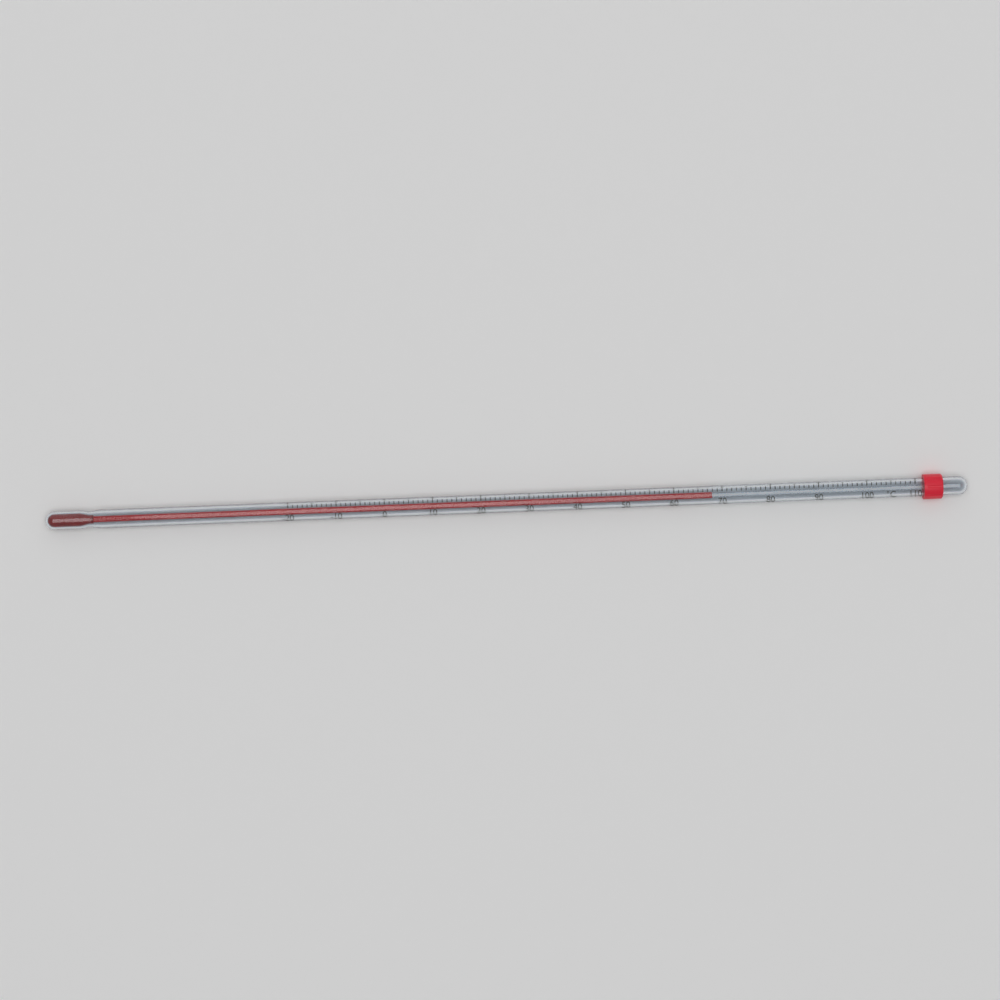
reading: 68 °C
